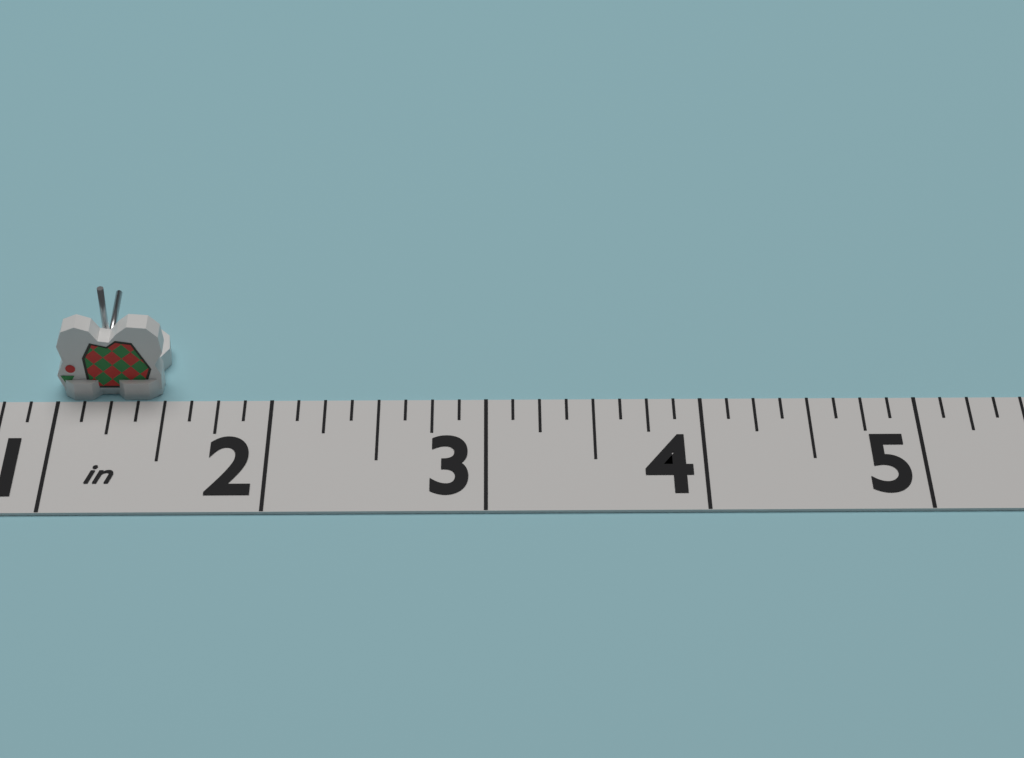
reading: 1.500 in
